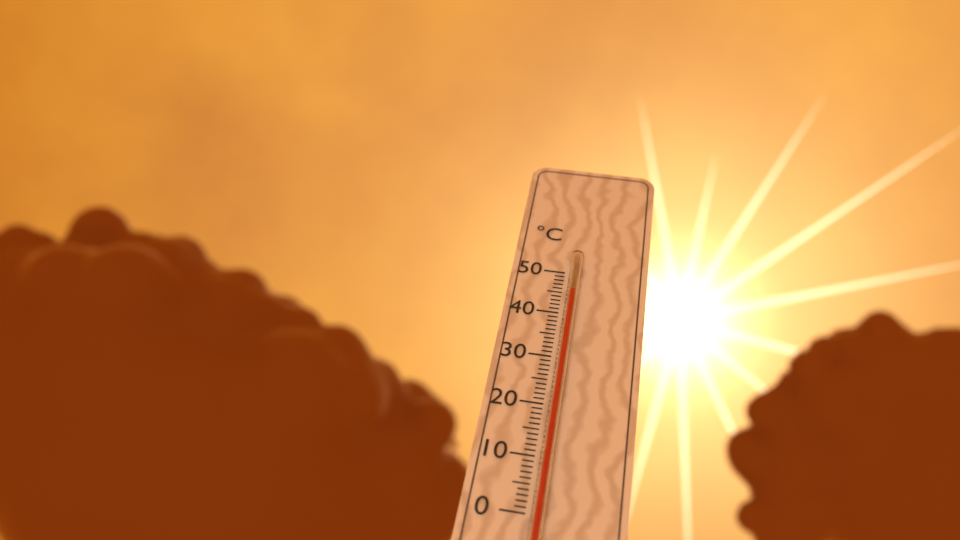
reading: 45 °C
